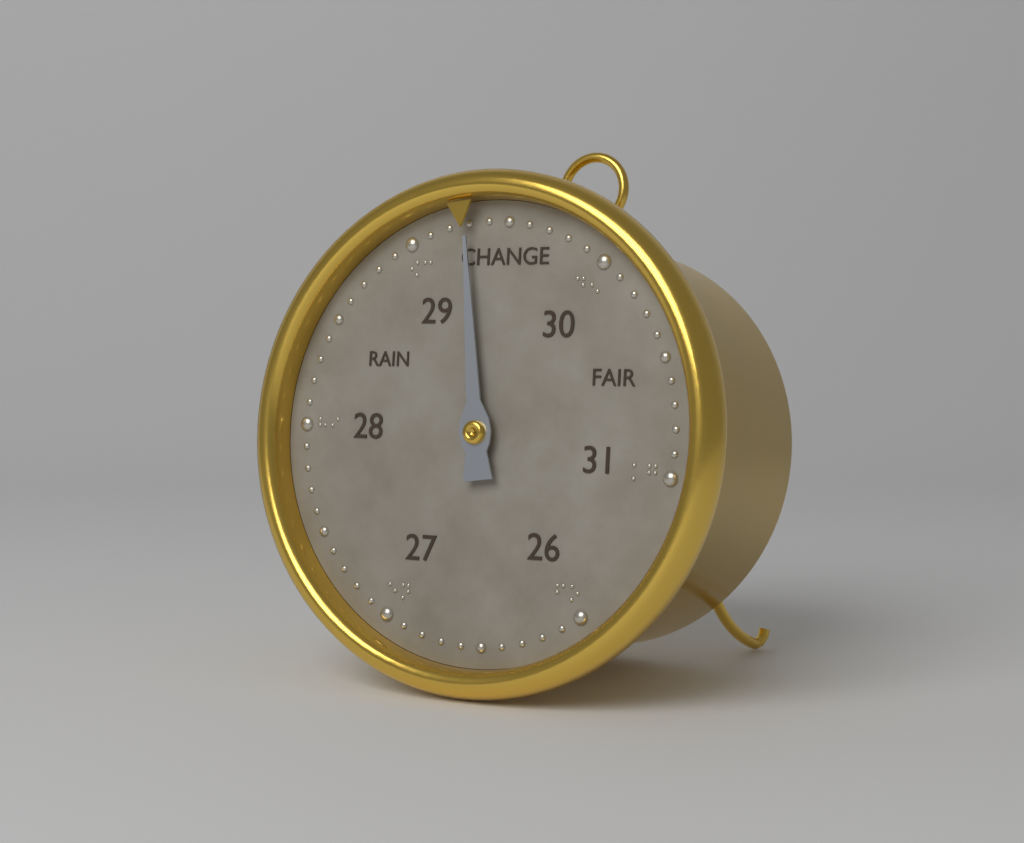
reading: 29.3 (no unit)
